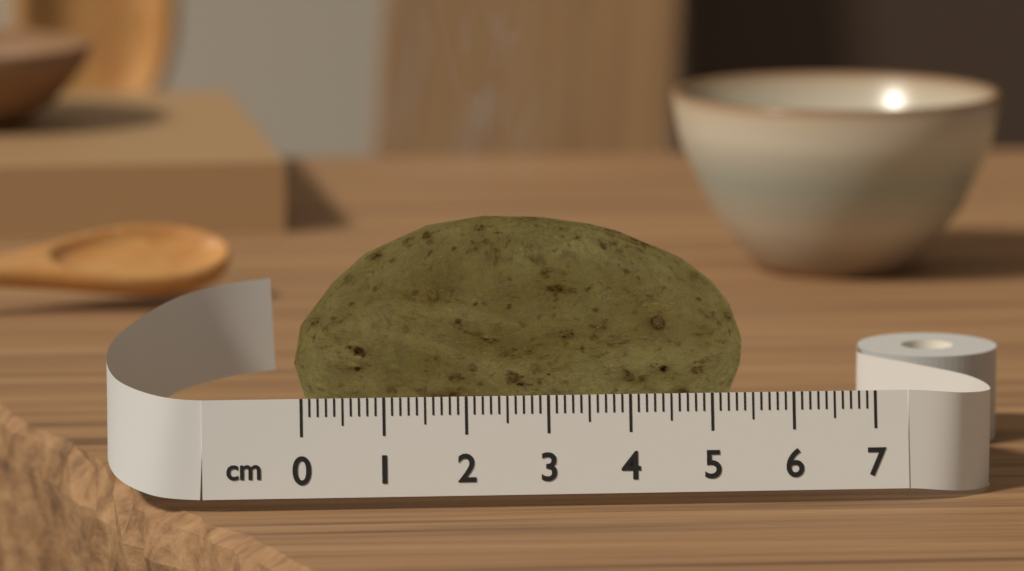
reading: 5.6 cm
